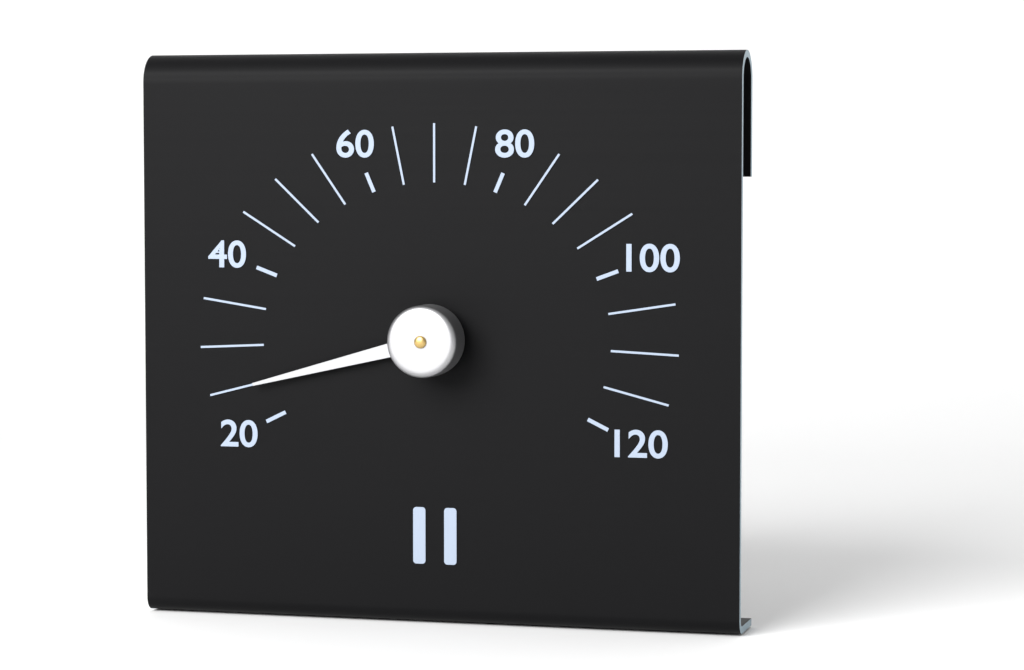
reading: 25 (no unit)
